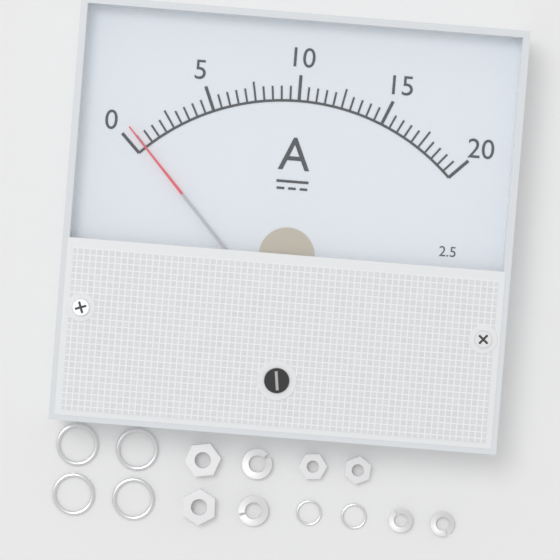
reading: 0.5 A
